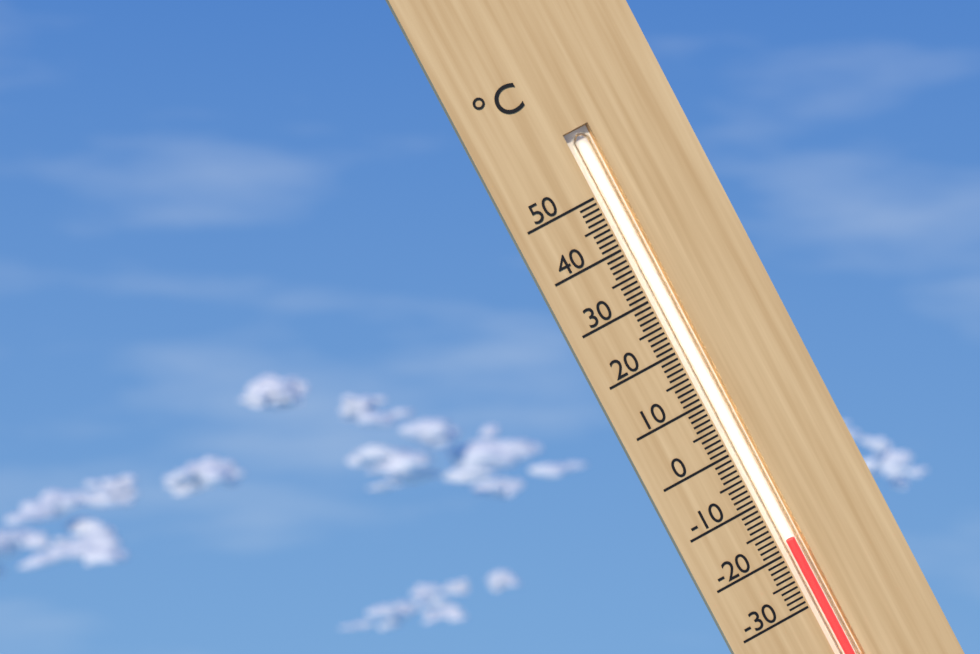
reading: -18 °C
